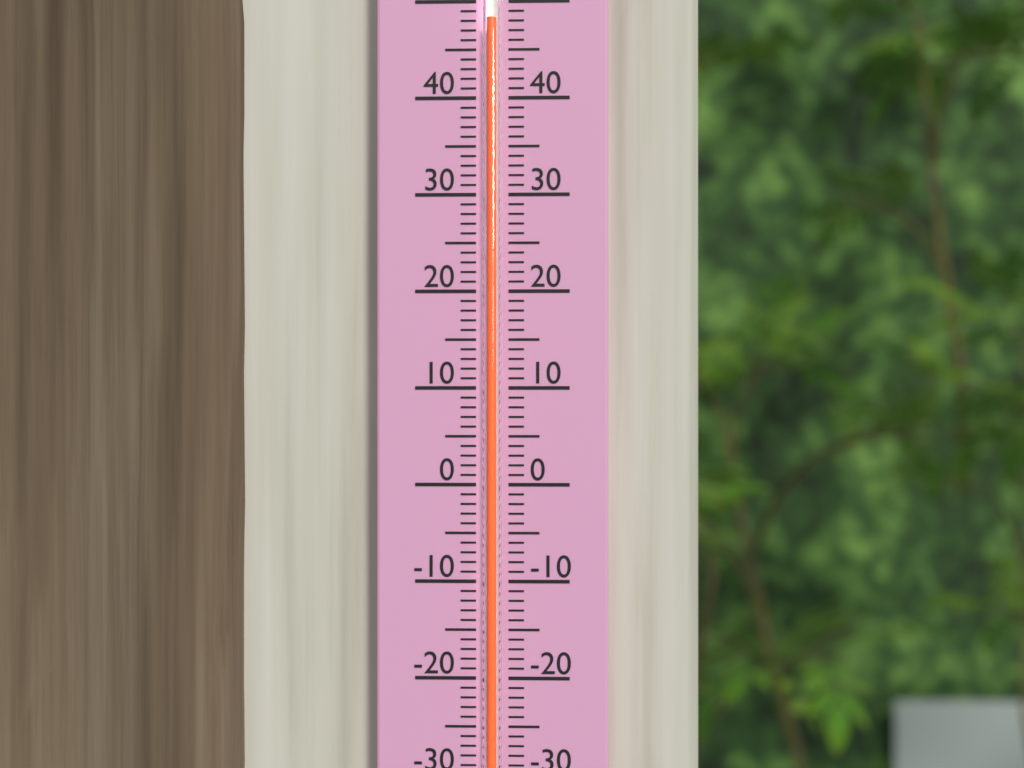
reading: 48 (no unit)
